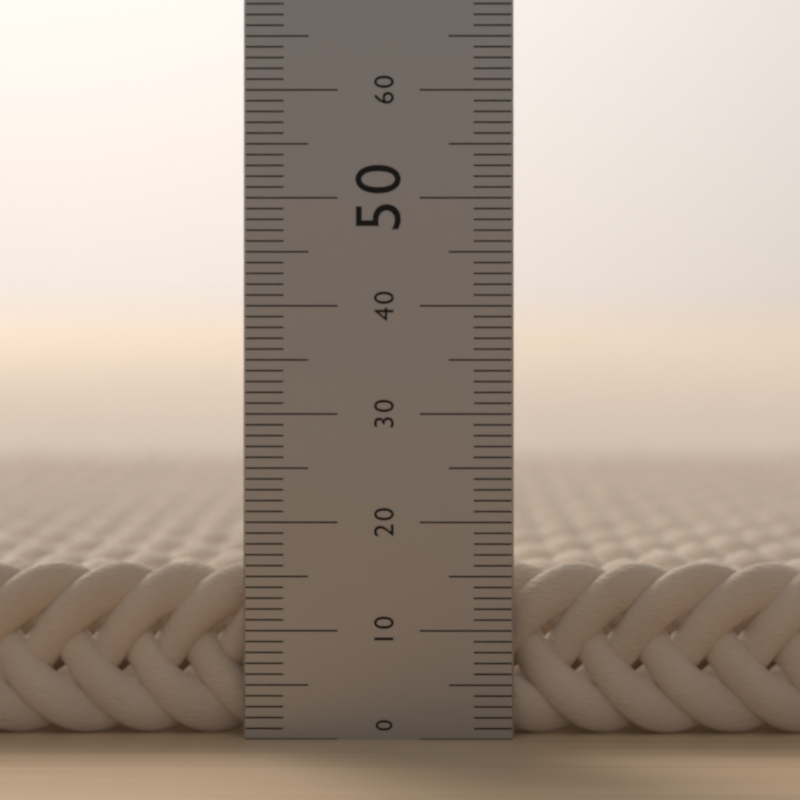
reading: 16 (no unit)
